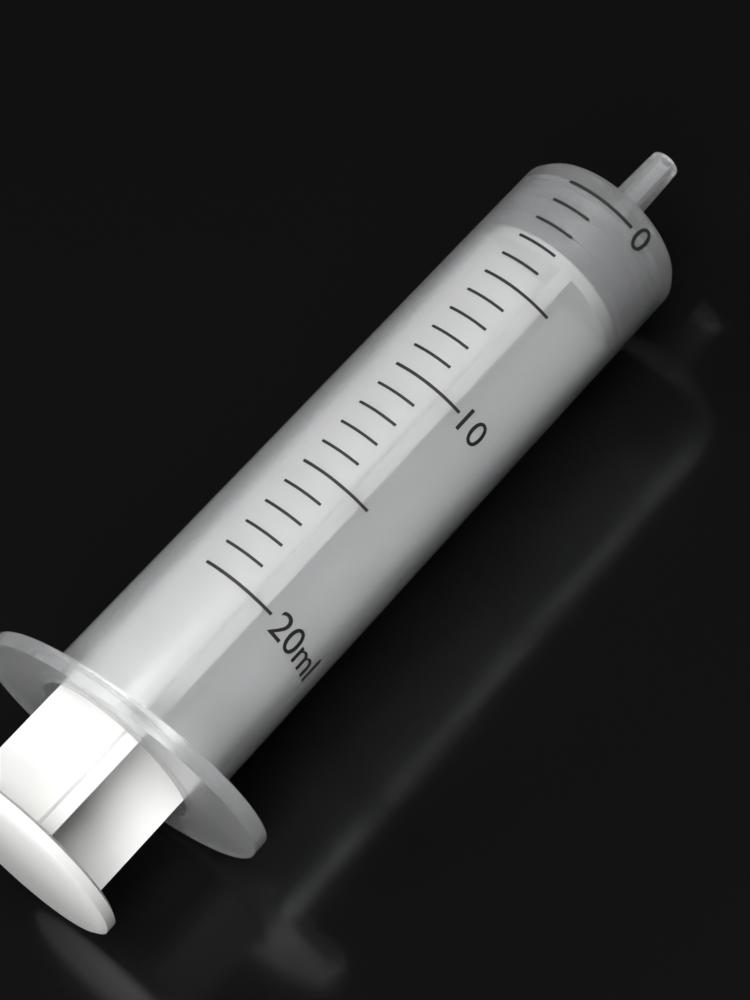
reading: 0 ml
